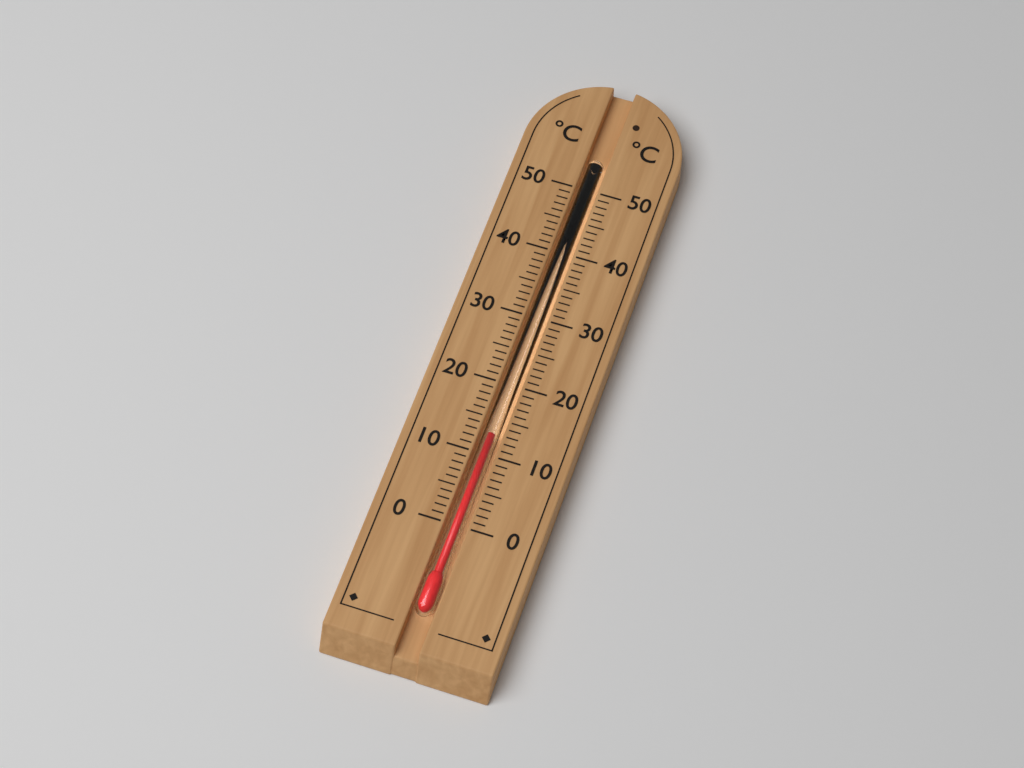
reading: 13 °C
